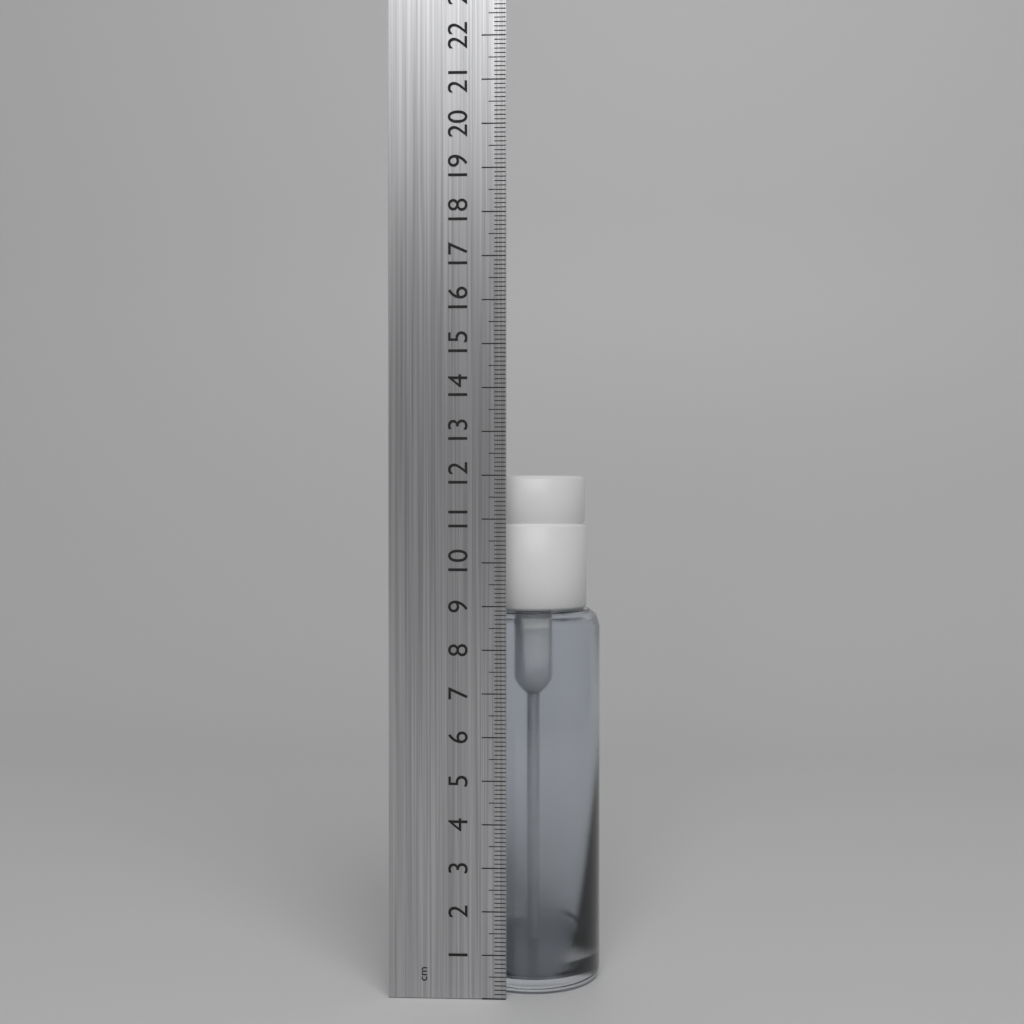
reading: 12.0 cm
